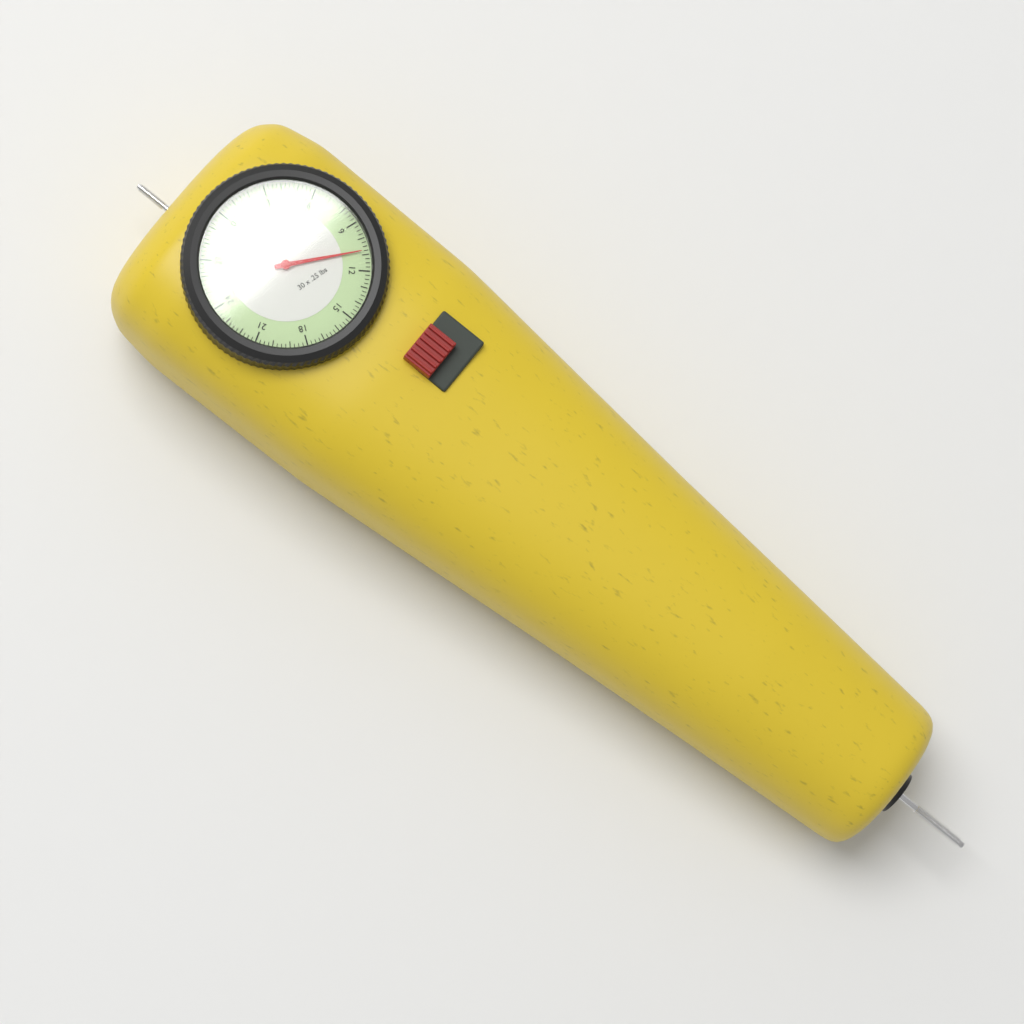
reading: 10.75 lbs
